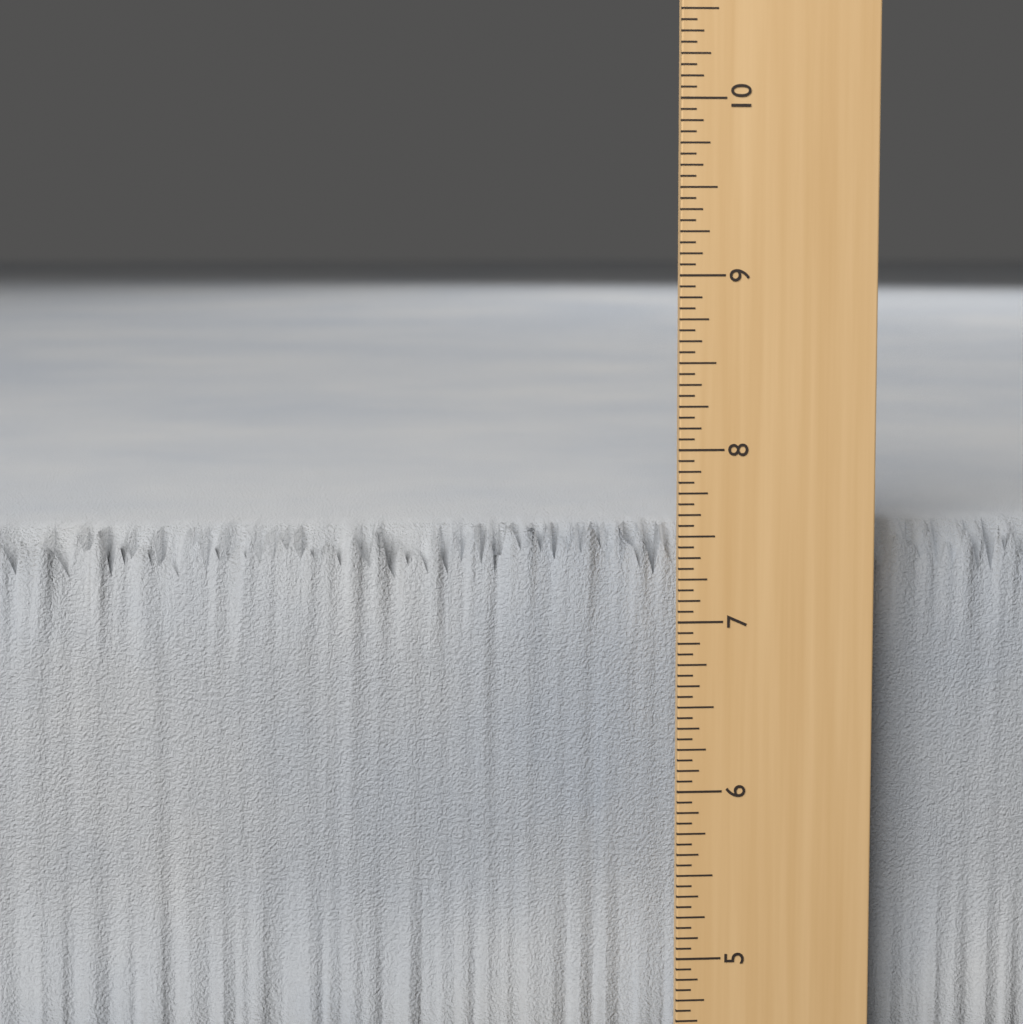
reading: 7.5000 in
